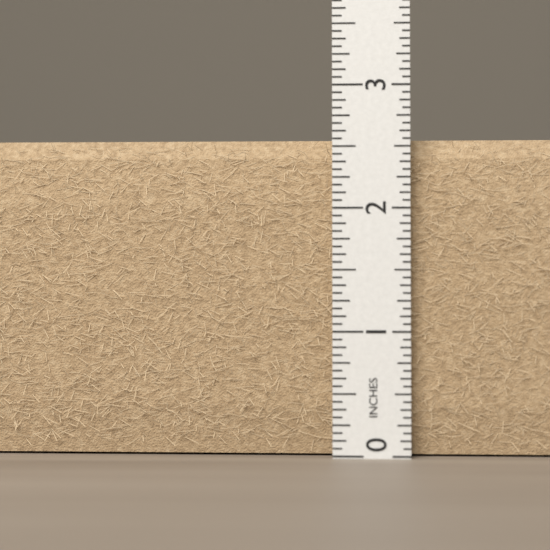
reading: 2.5625 in
